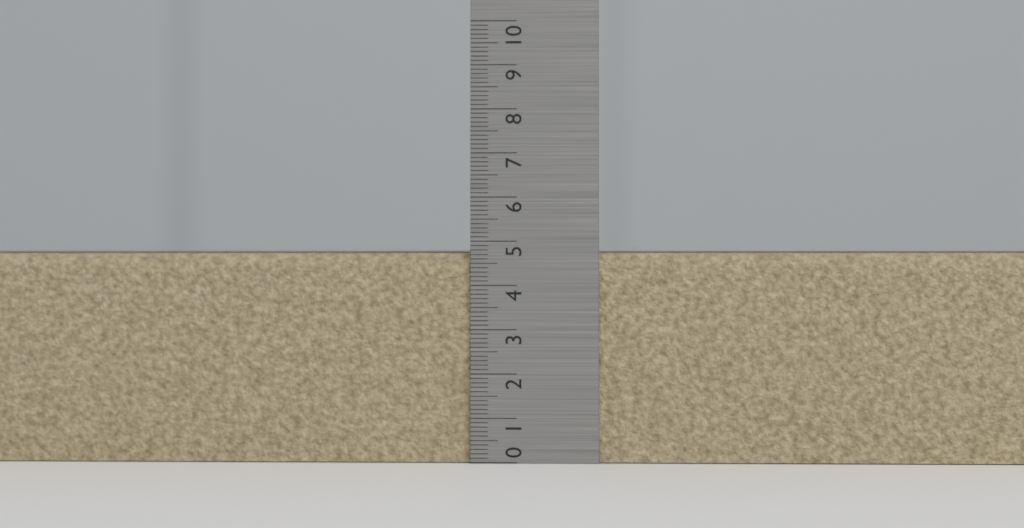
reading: 4.8 (no unit)
